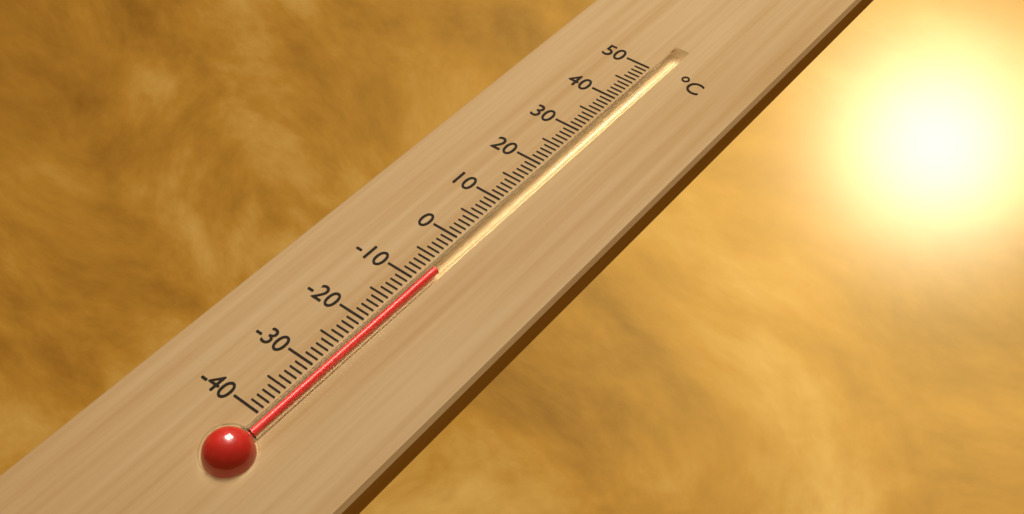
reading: -7 °C
